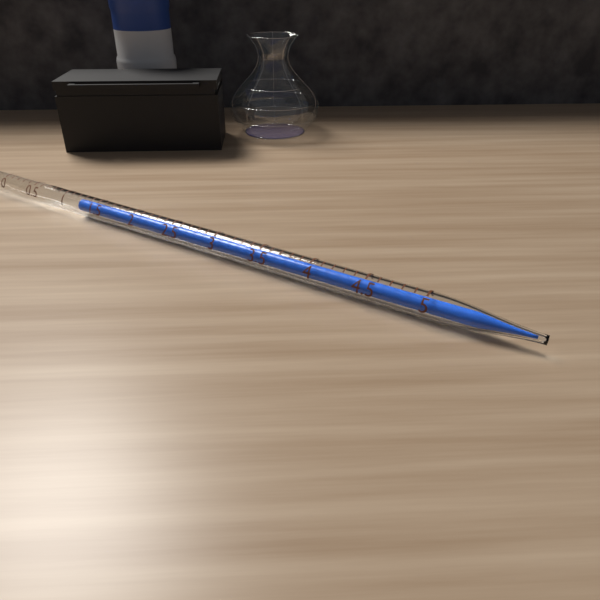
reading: 1.2 ml
